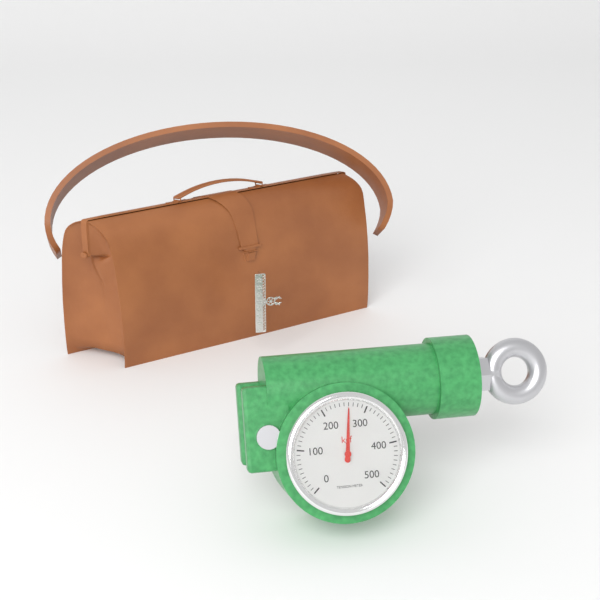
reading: 260 kgf
